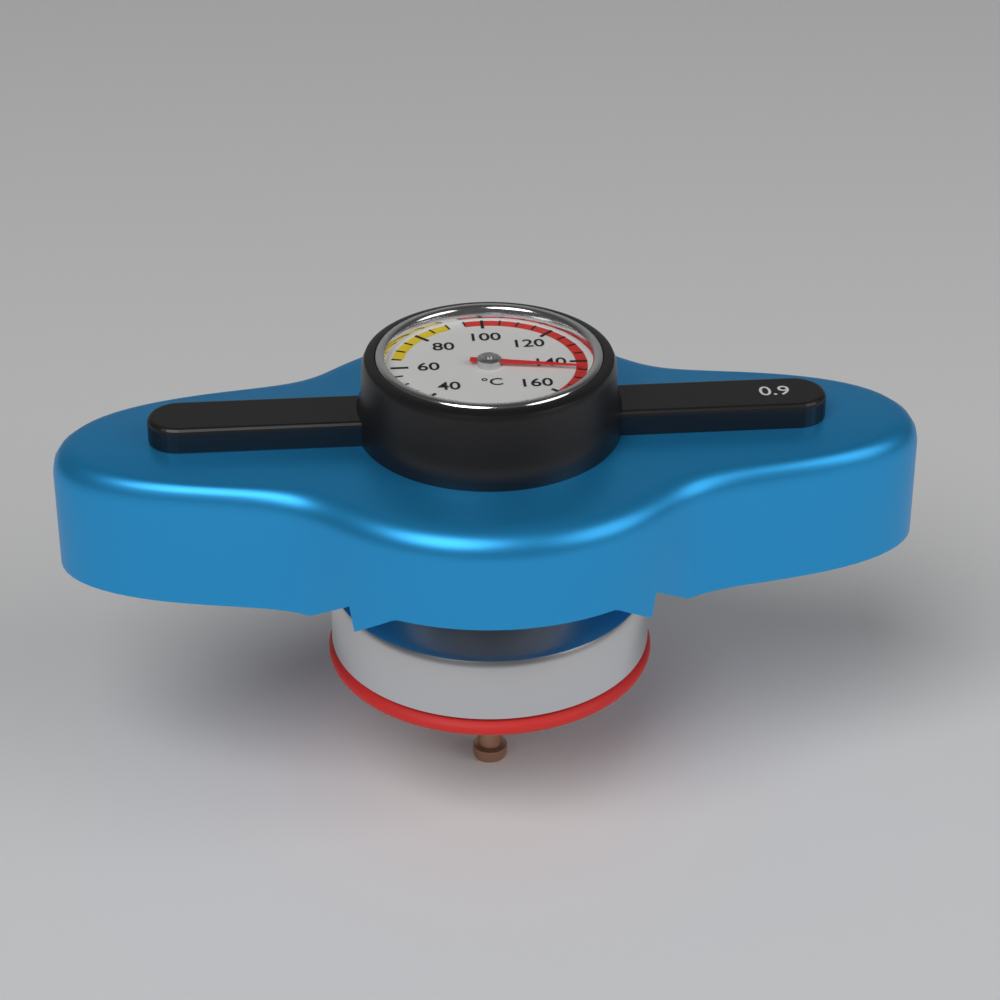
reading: 145 °C
